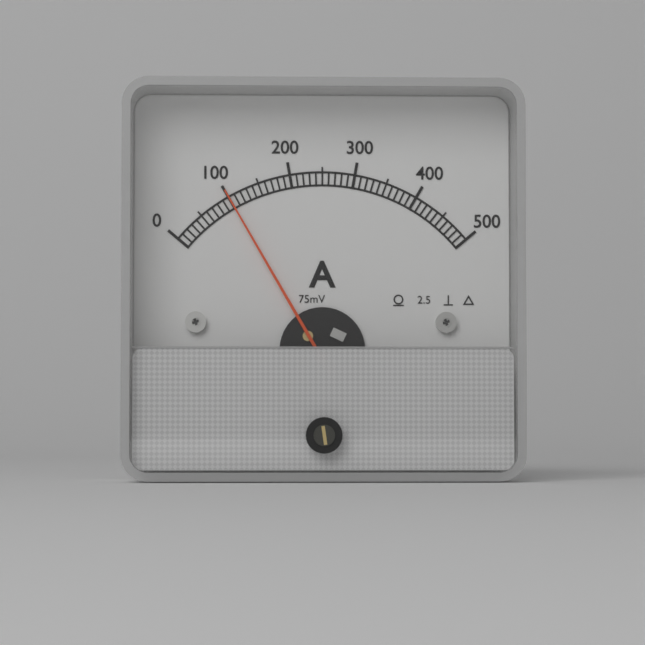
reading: 100 A
